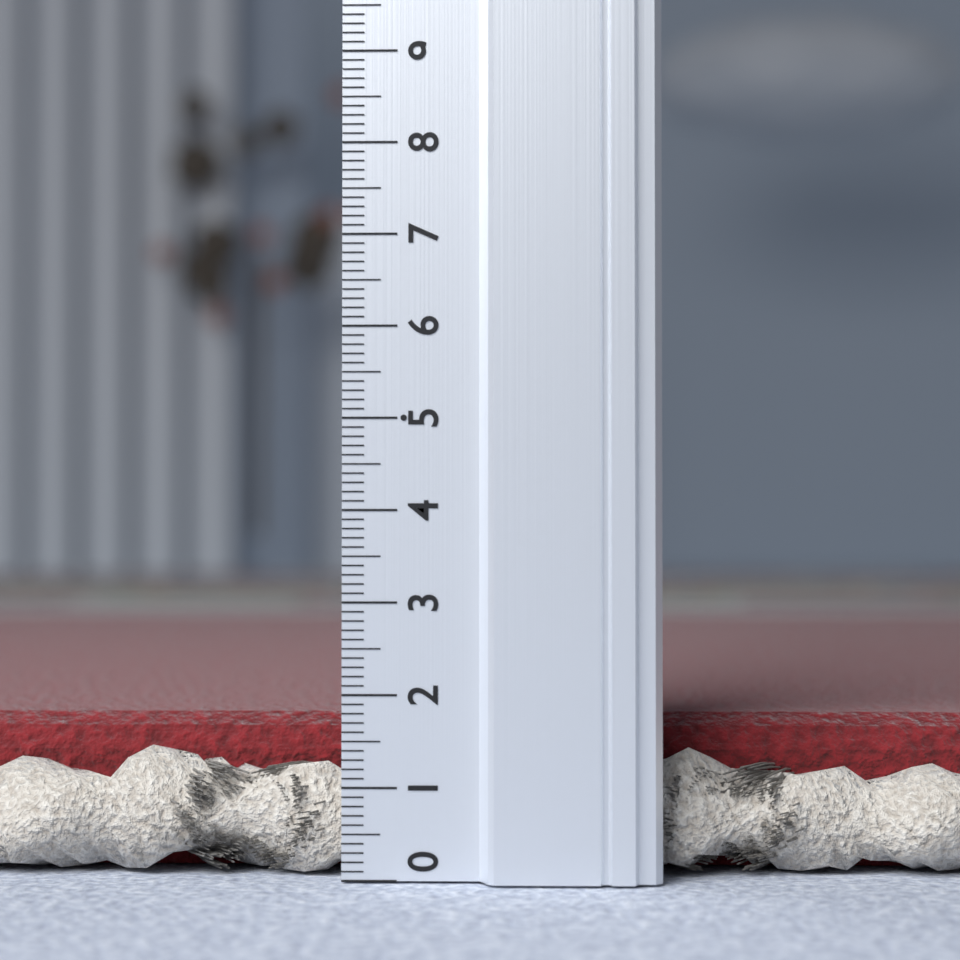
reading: 1.7 (no unit)
